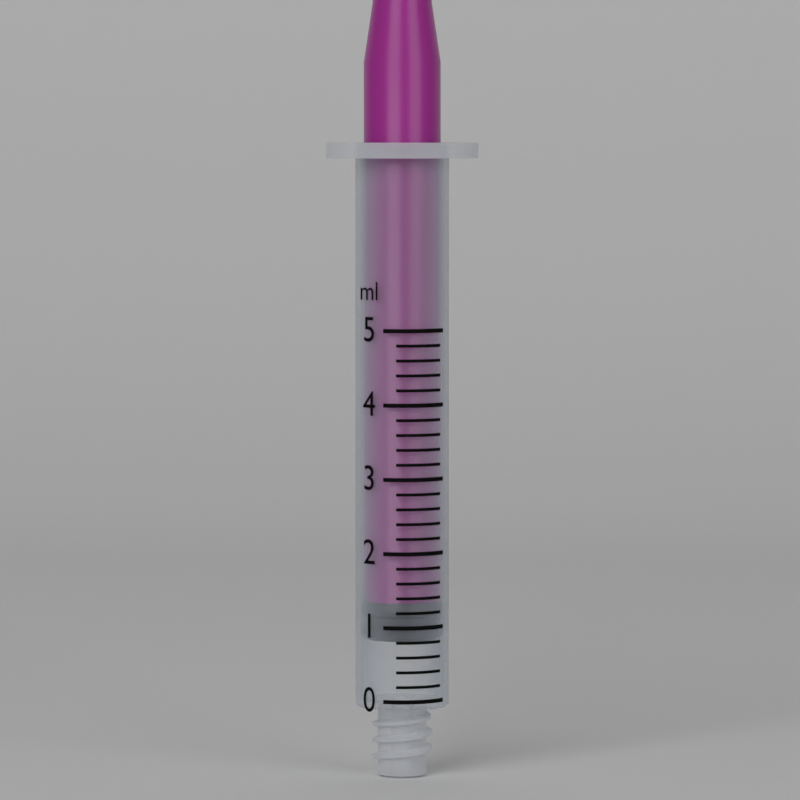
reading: 0.8 ml
